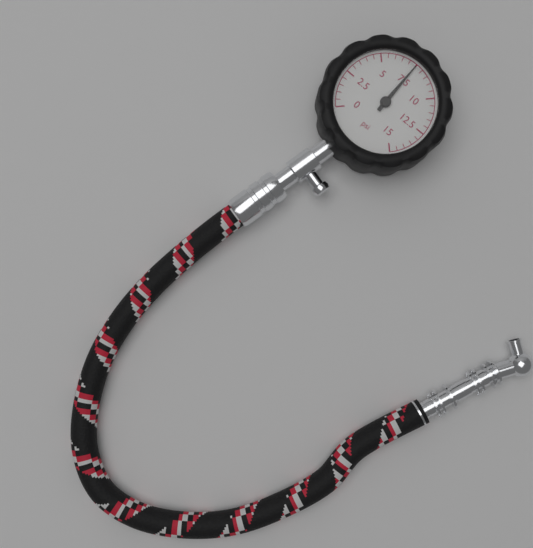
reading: 7.5 psi
